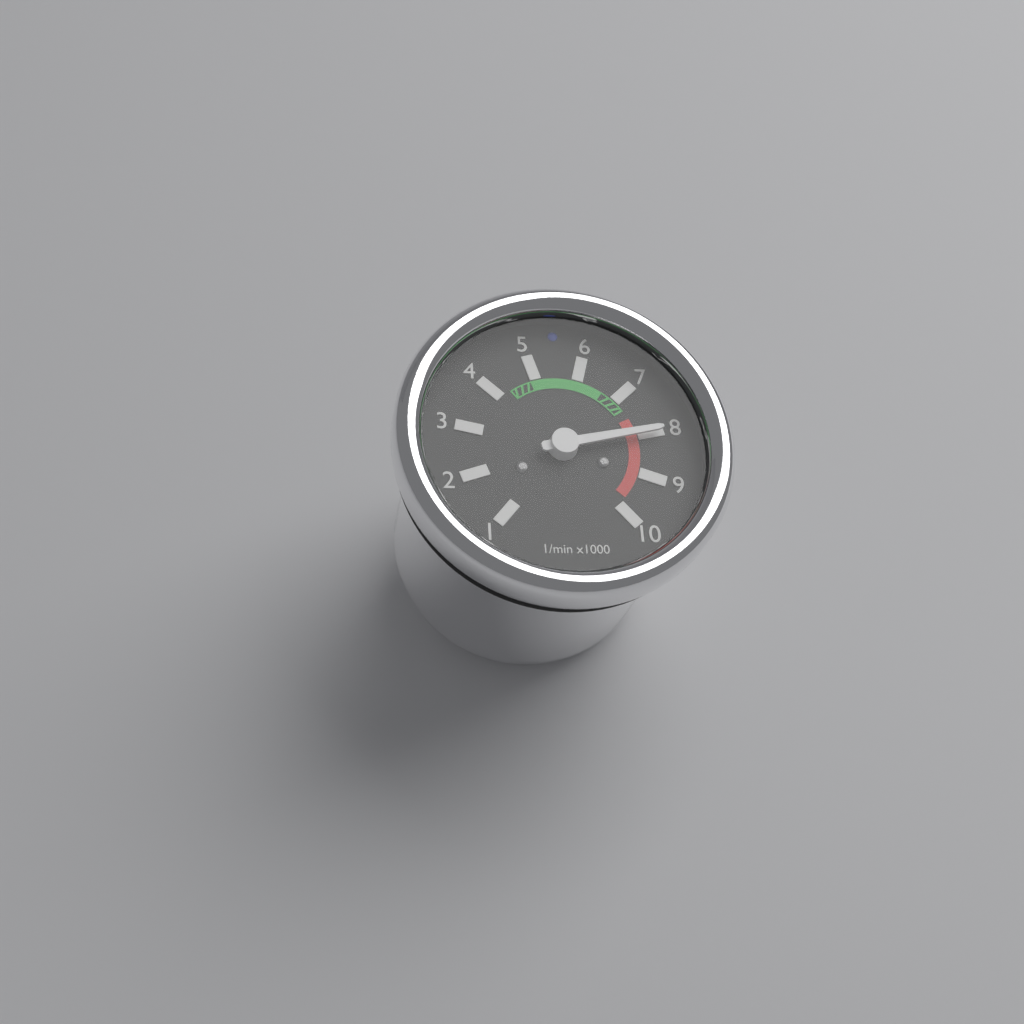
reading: 8000 1/min
